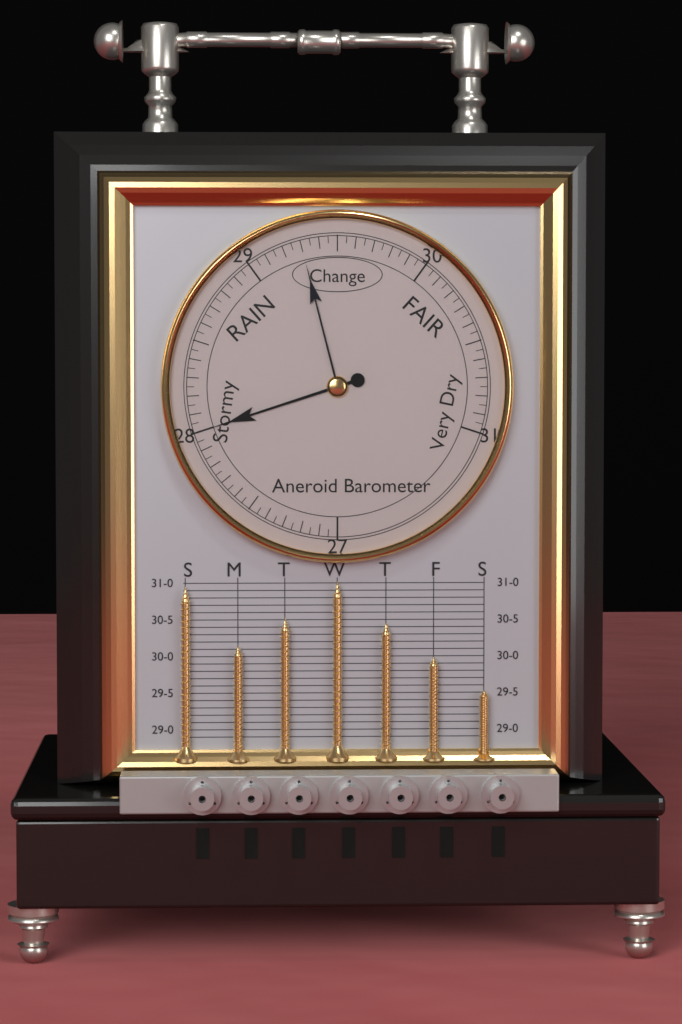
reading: 28.00 (no unit)
